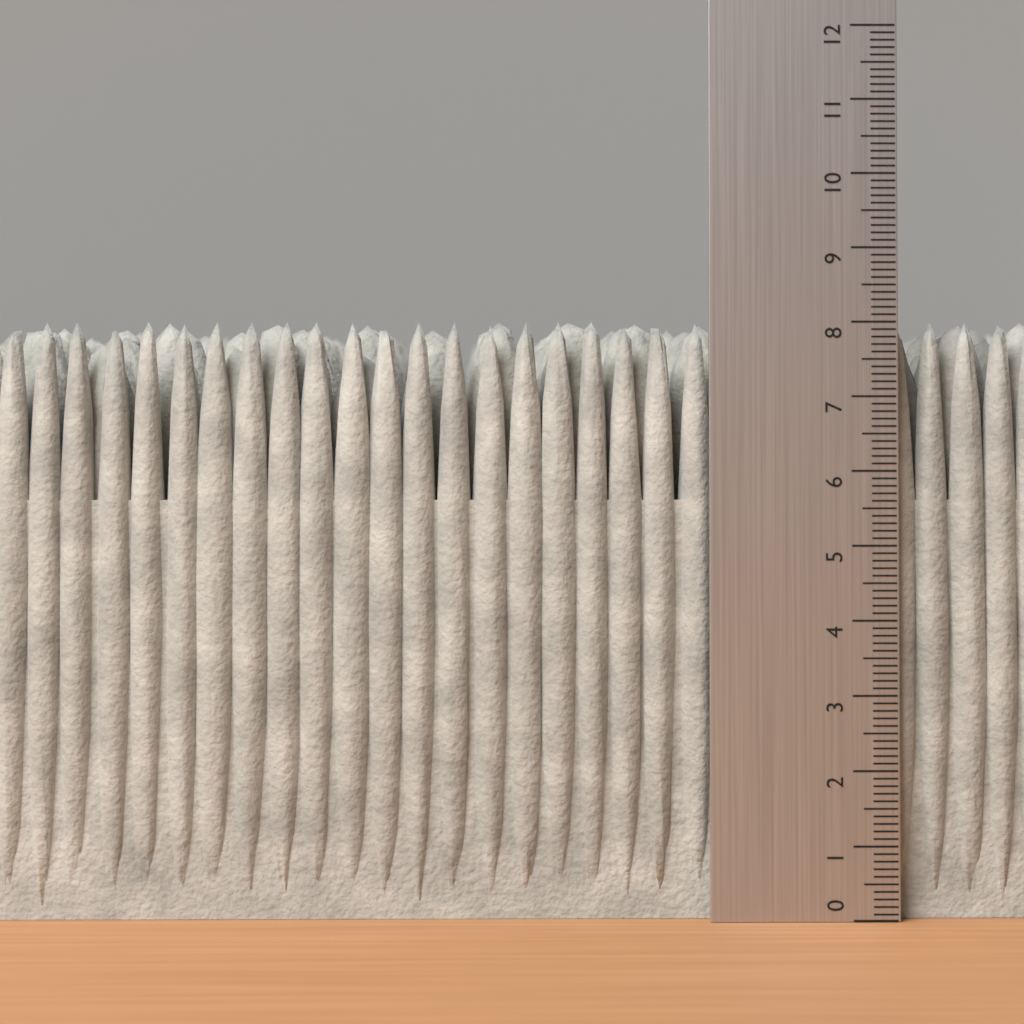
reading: 8.0 (no unit)
